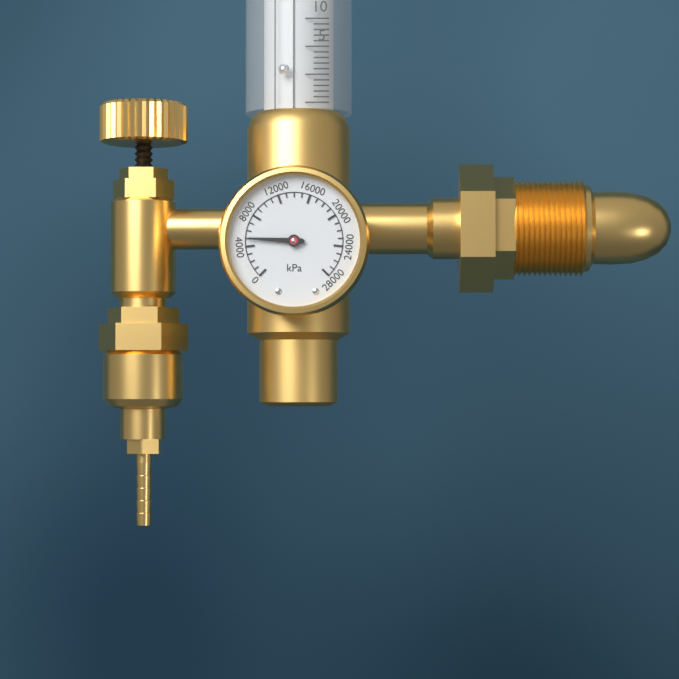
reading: 5000 kPa
